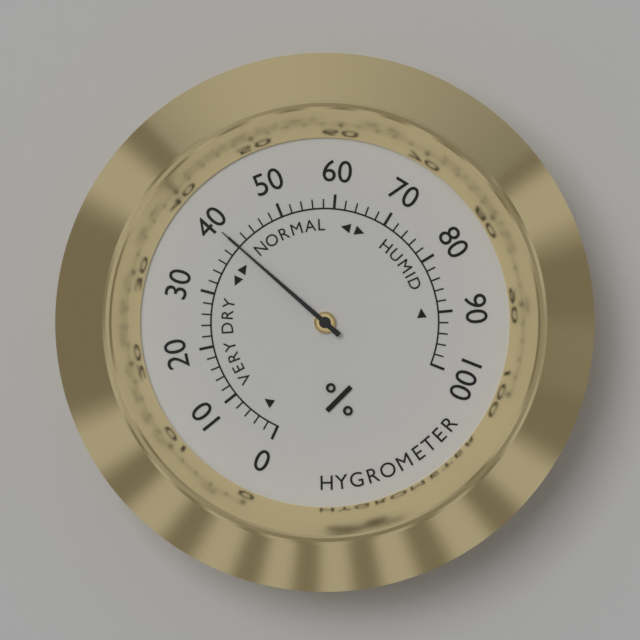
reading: 40 %
